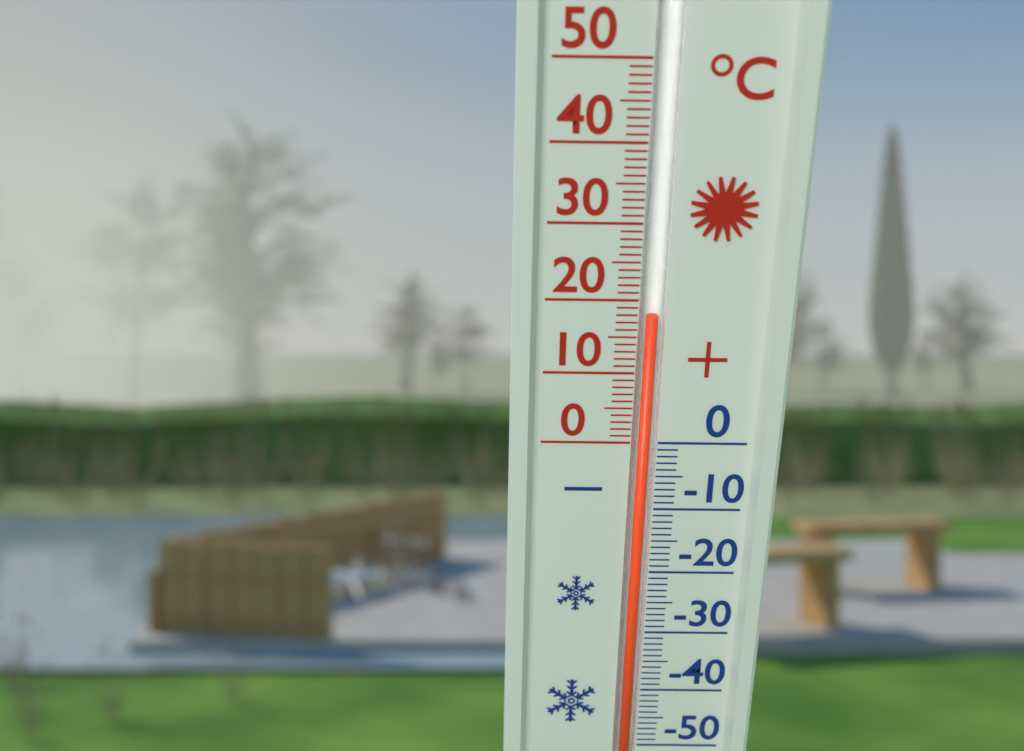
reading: 18 °C
